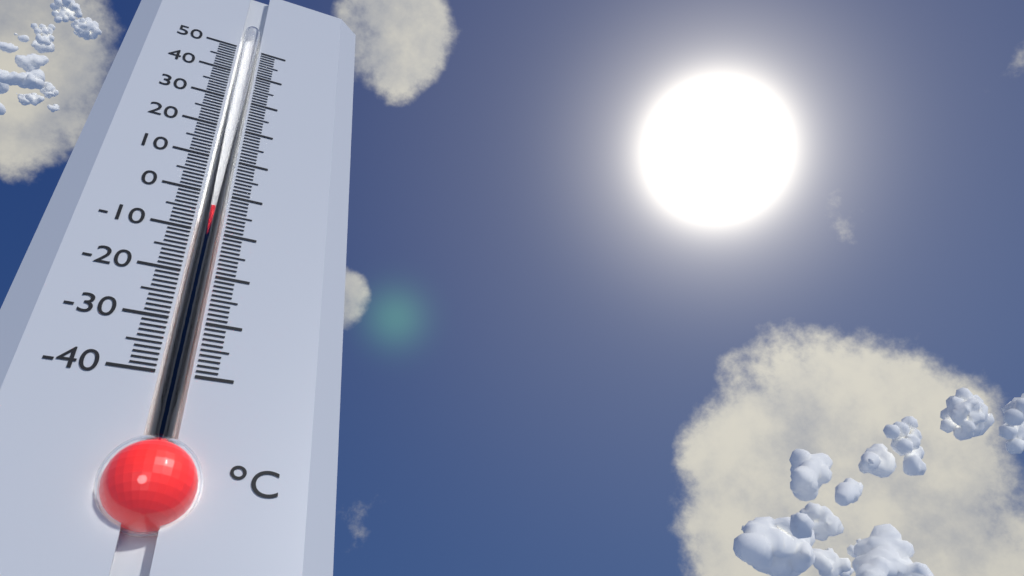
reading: -4 °C
